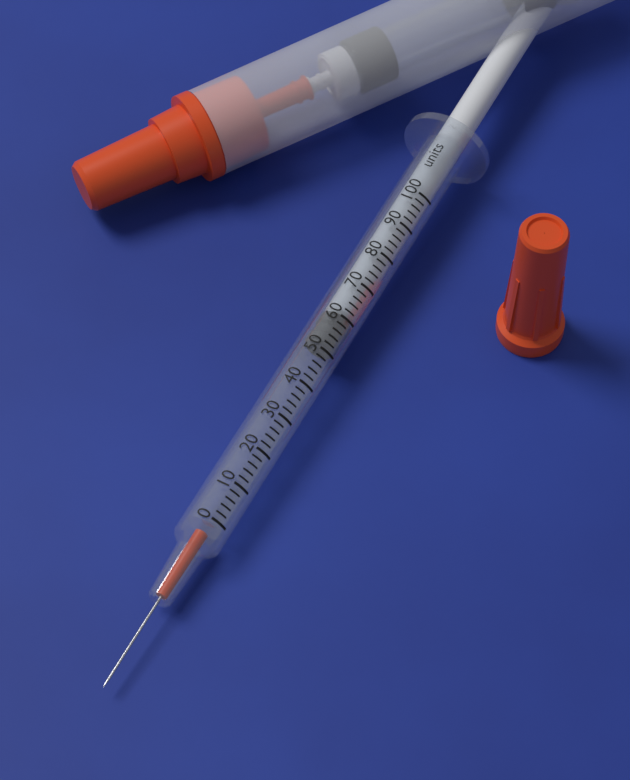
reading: 52 units
